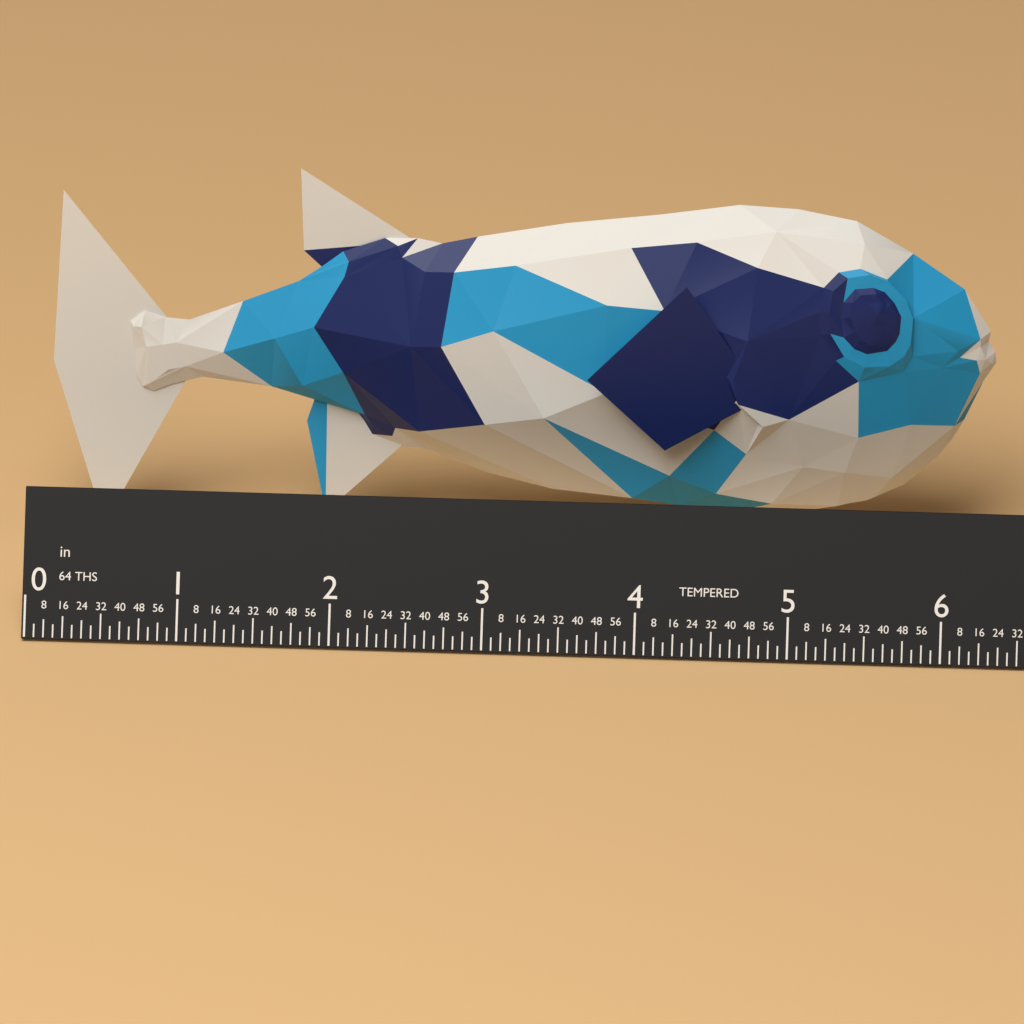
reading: 6.2500 in
